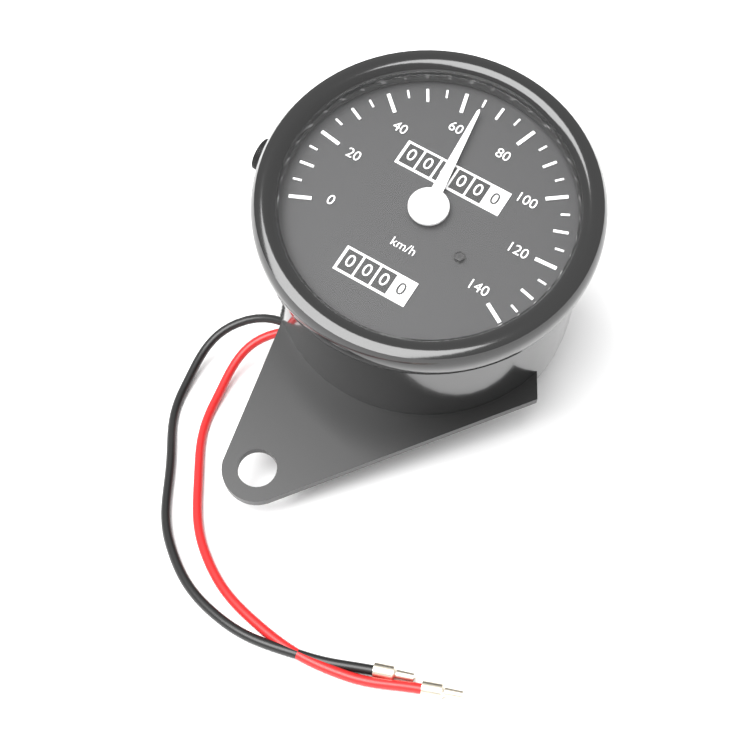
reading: 65 km/h
